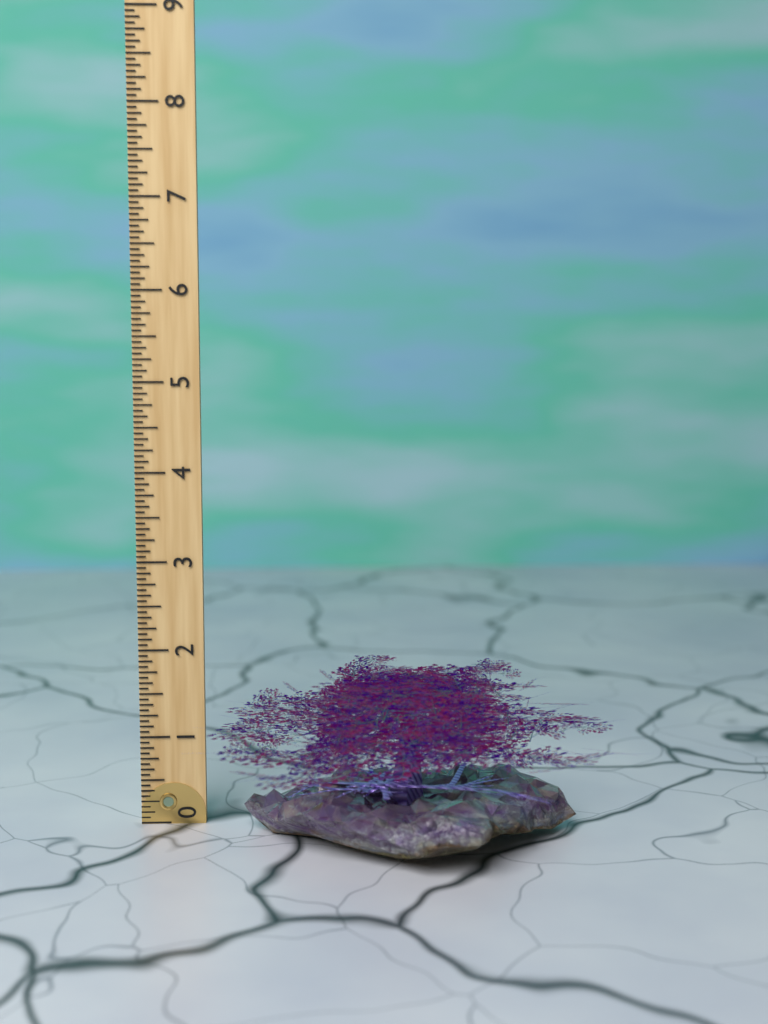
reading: 2.0625 (no unit)
